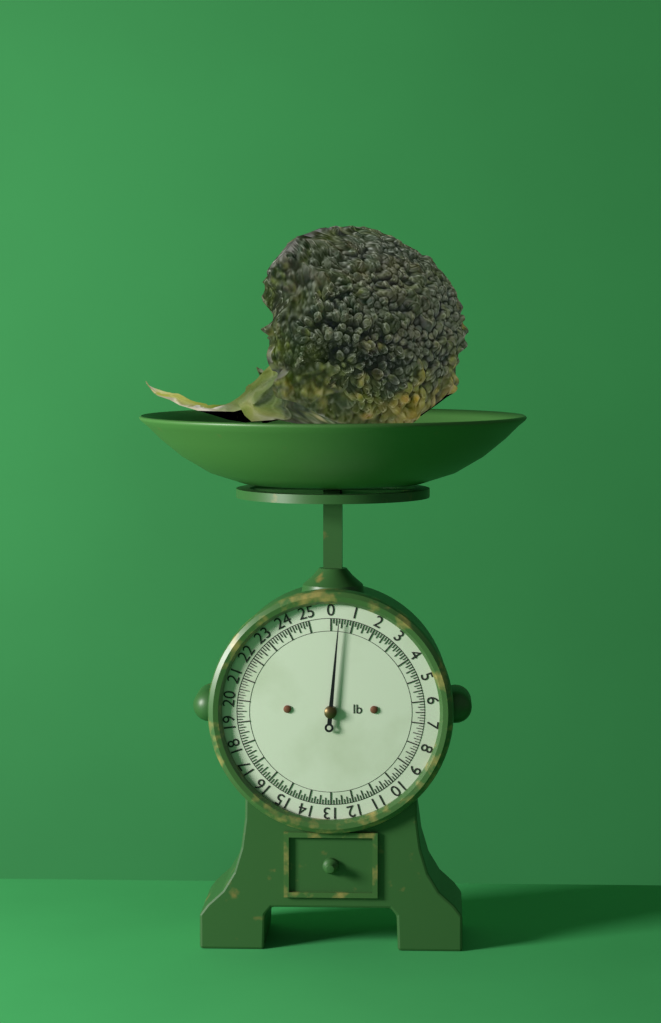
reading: 0.375 lb
